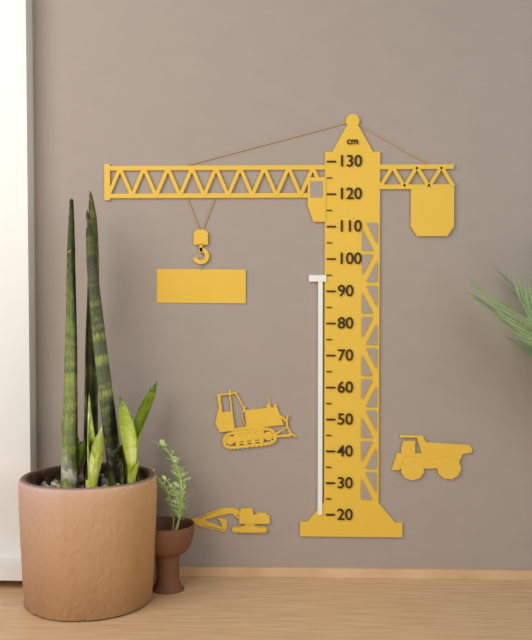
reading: 95 cm
